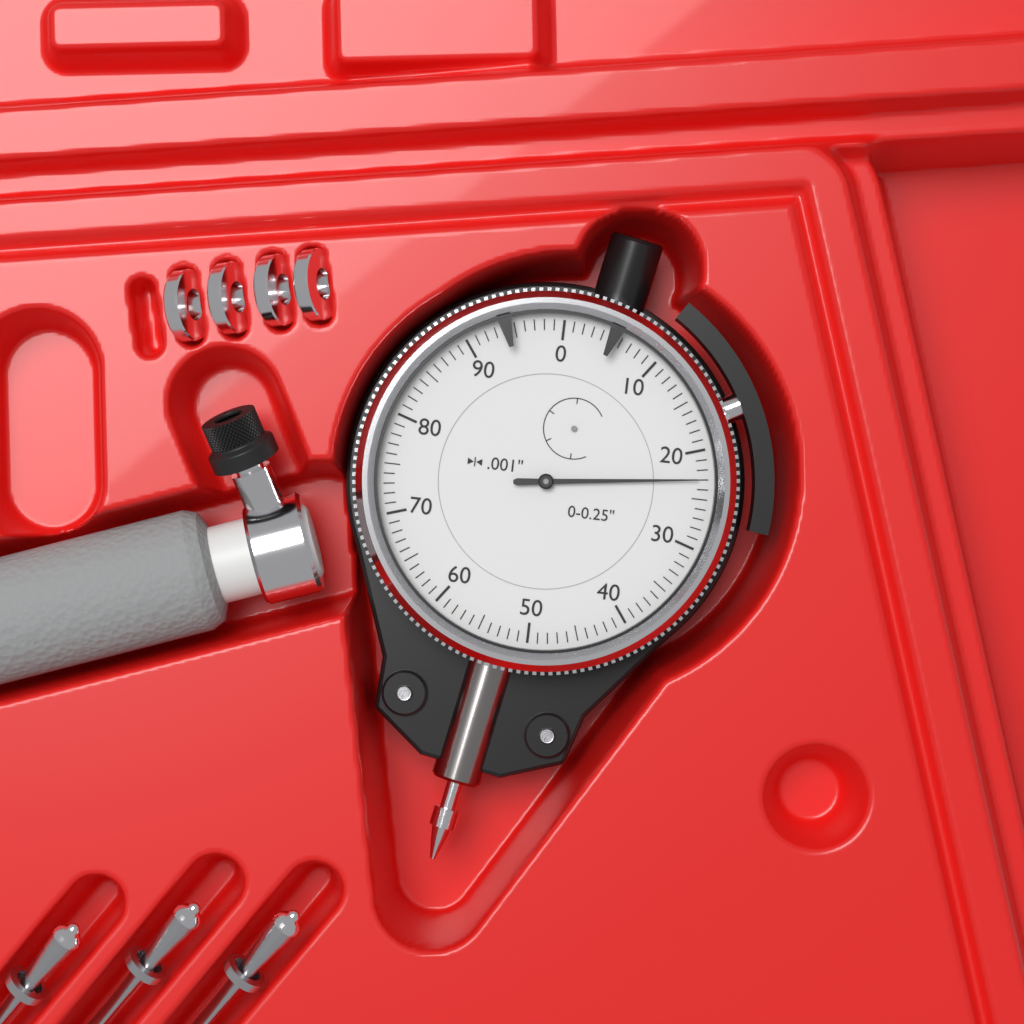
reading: 0.023 in
